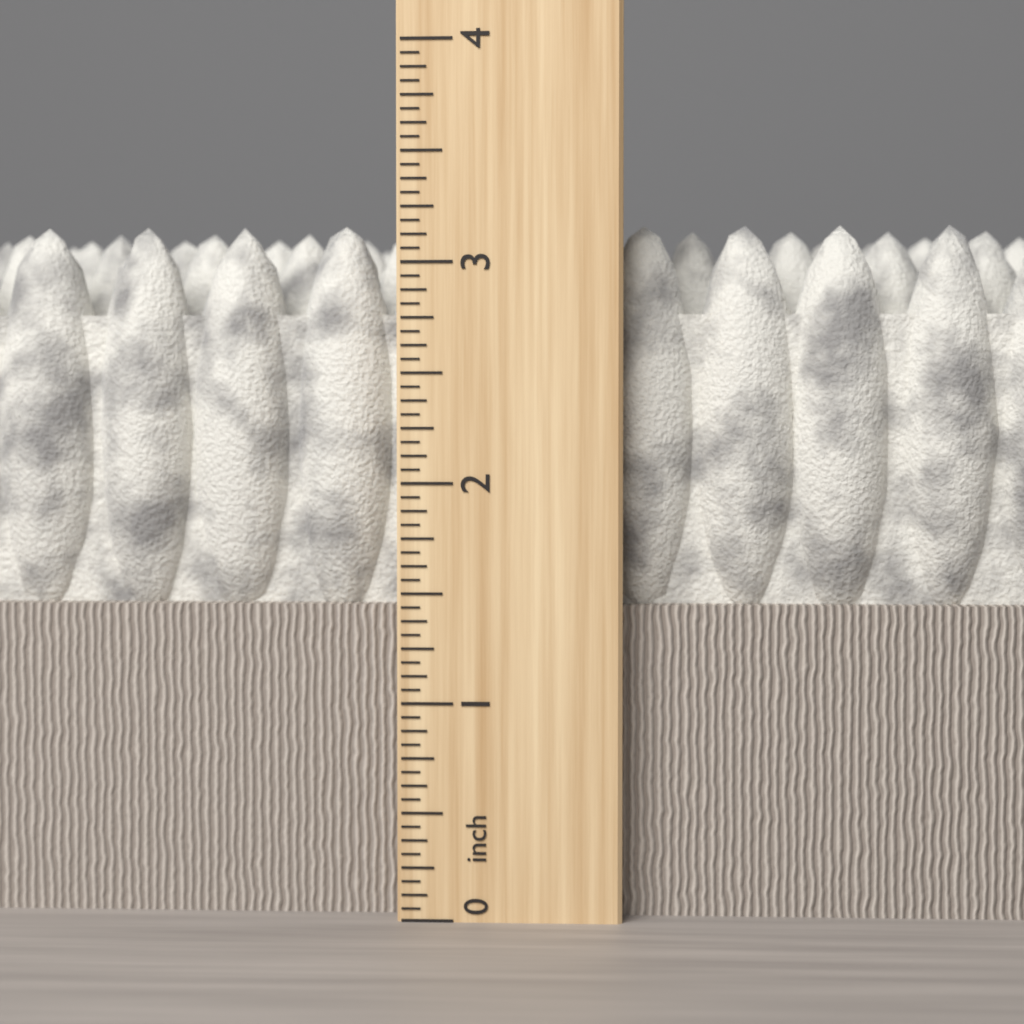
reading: 3.1875 inch
